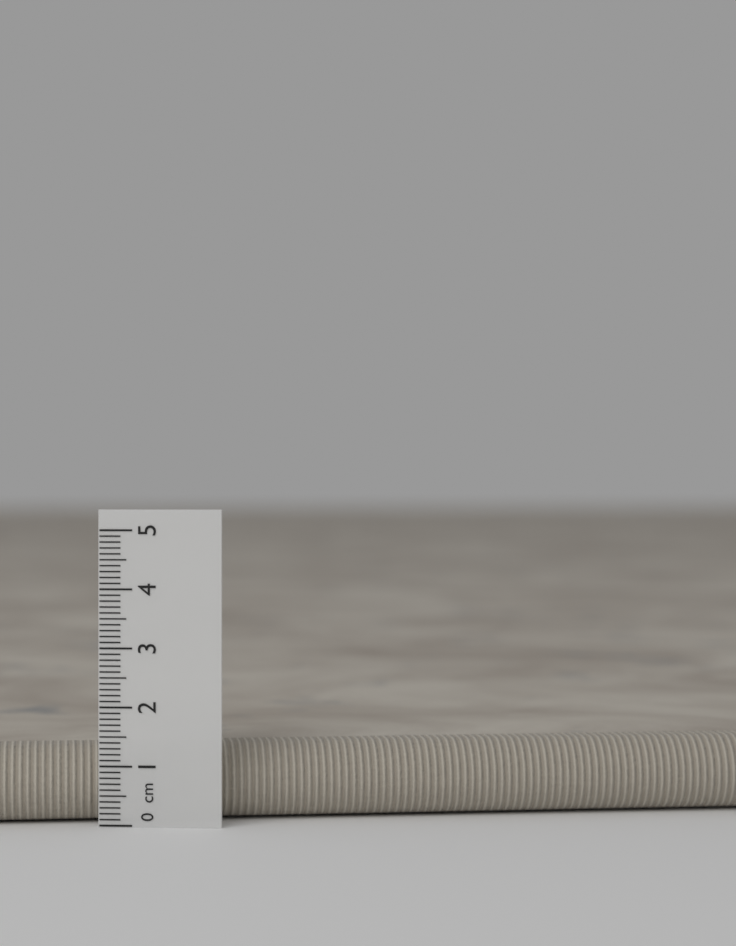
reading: 1.3 cm
